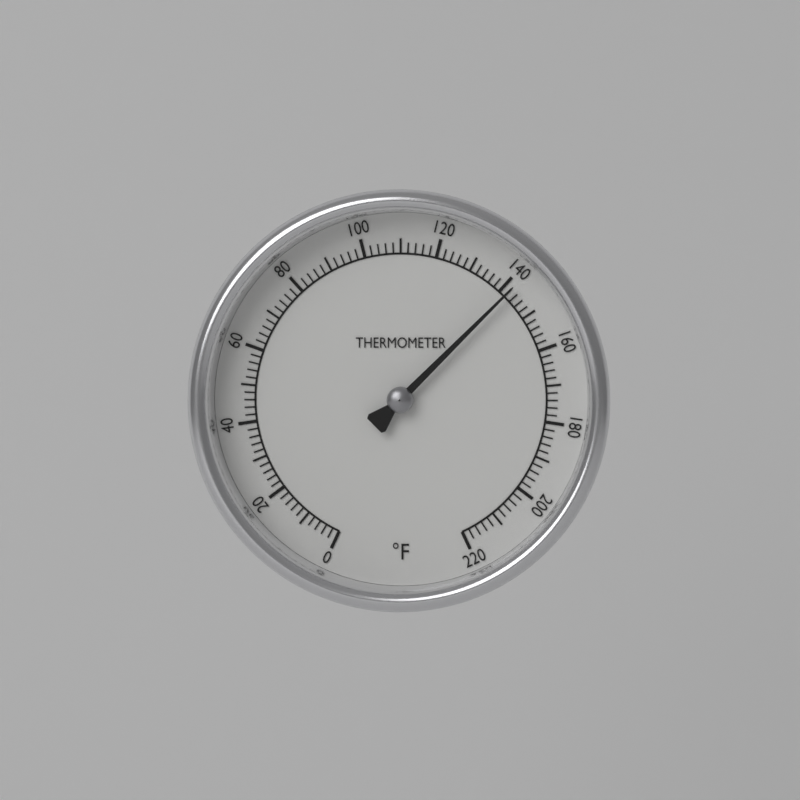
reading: 142 °F
